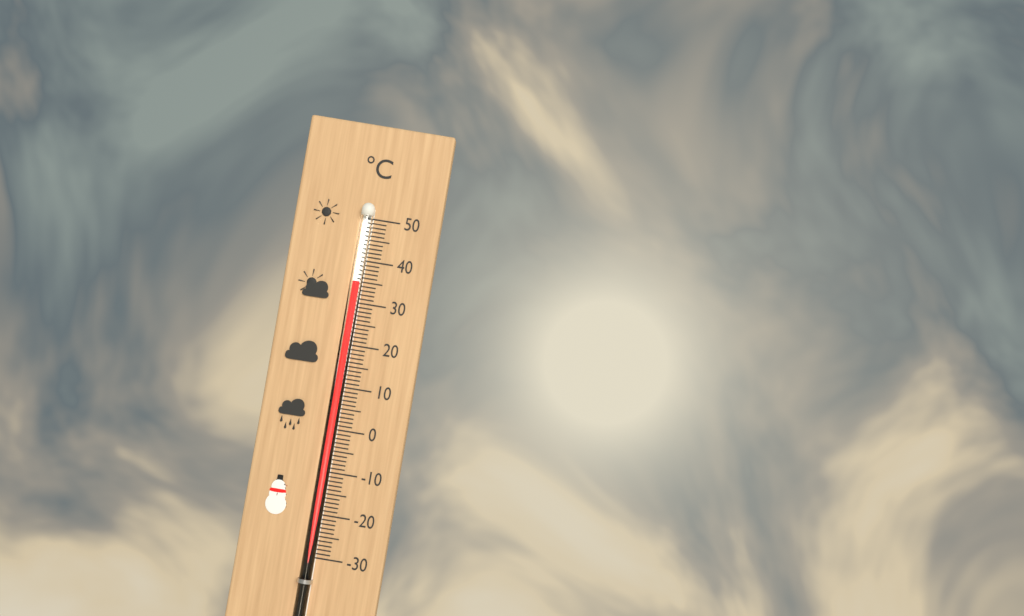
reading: 35 °C
